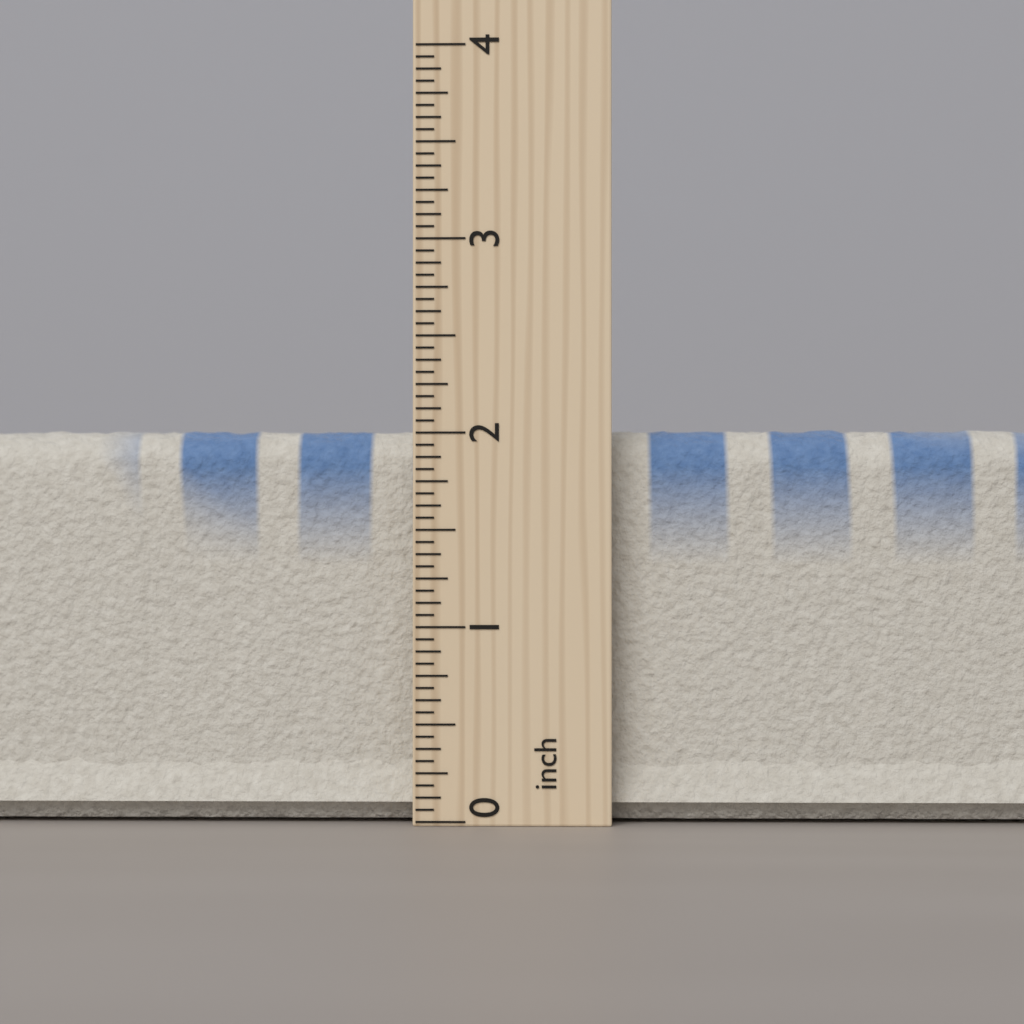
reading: 2.1250 inch
